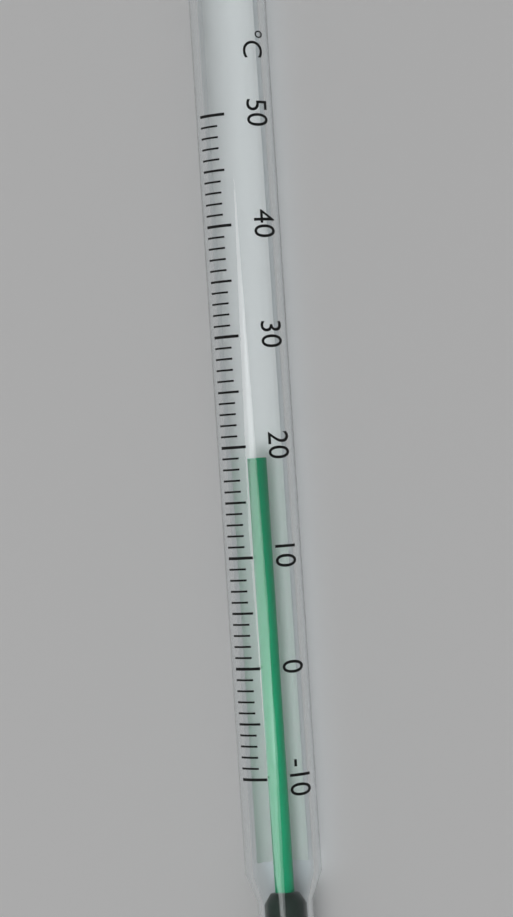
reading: 19 °C
